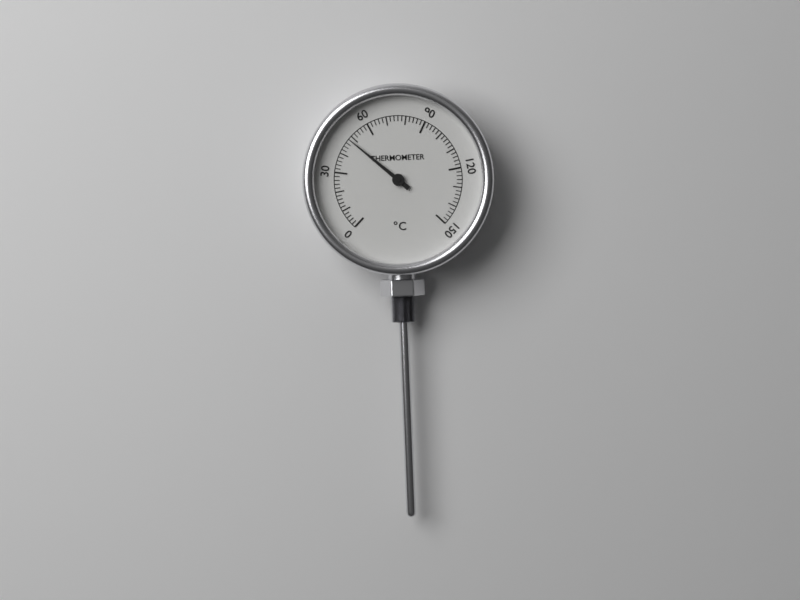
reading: 48 °C
